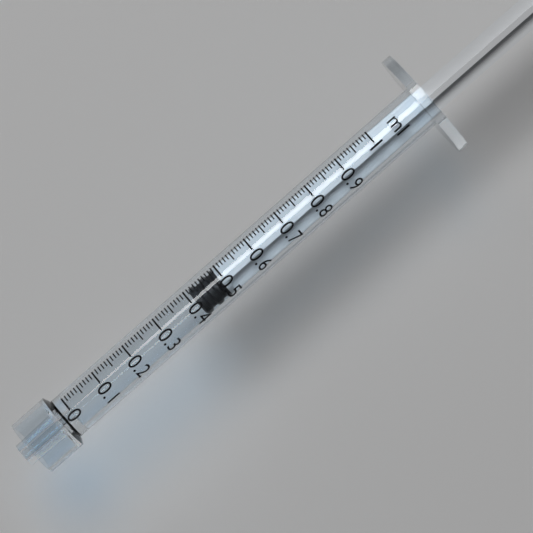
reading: 0.41 ml
